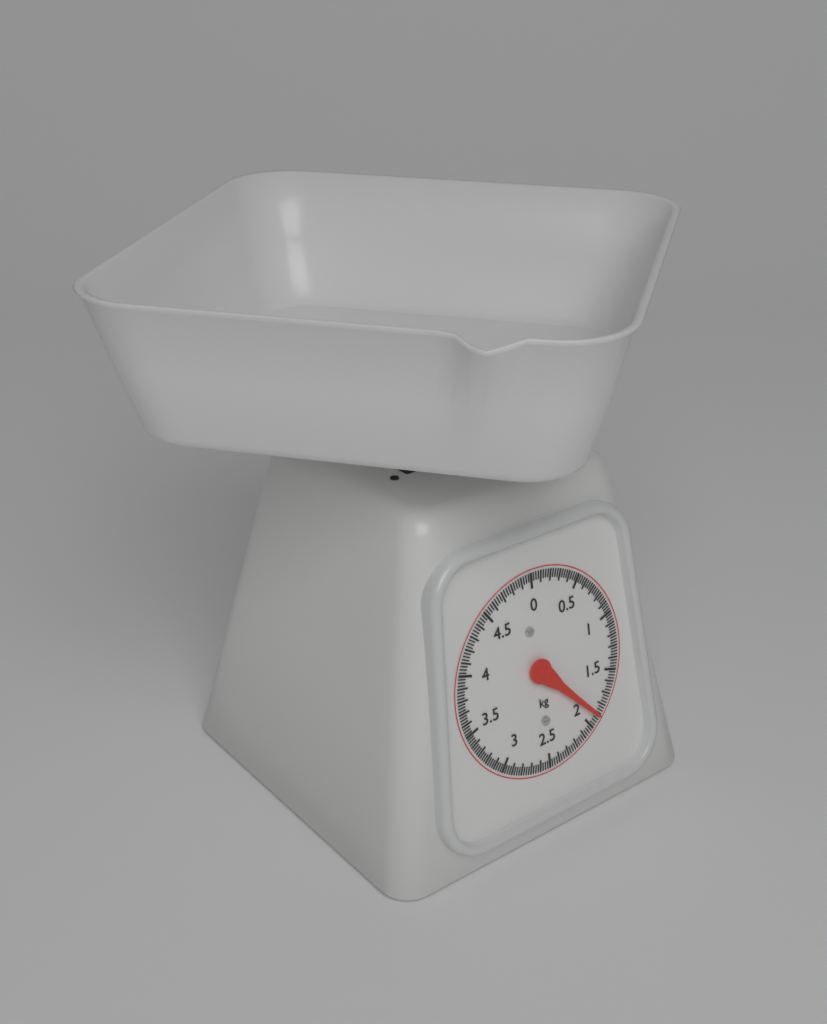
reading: 1.900 kg
